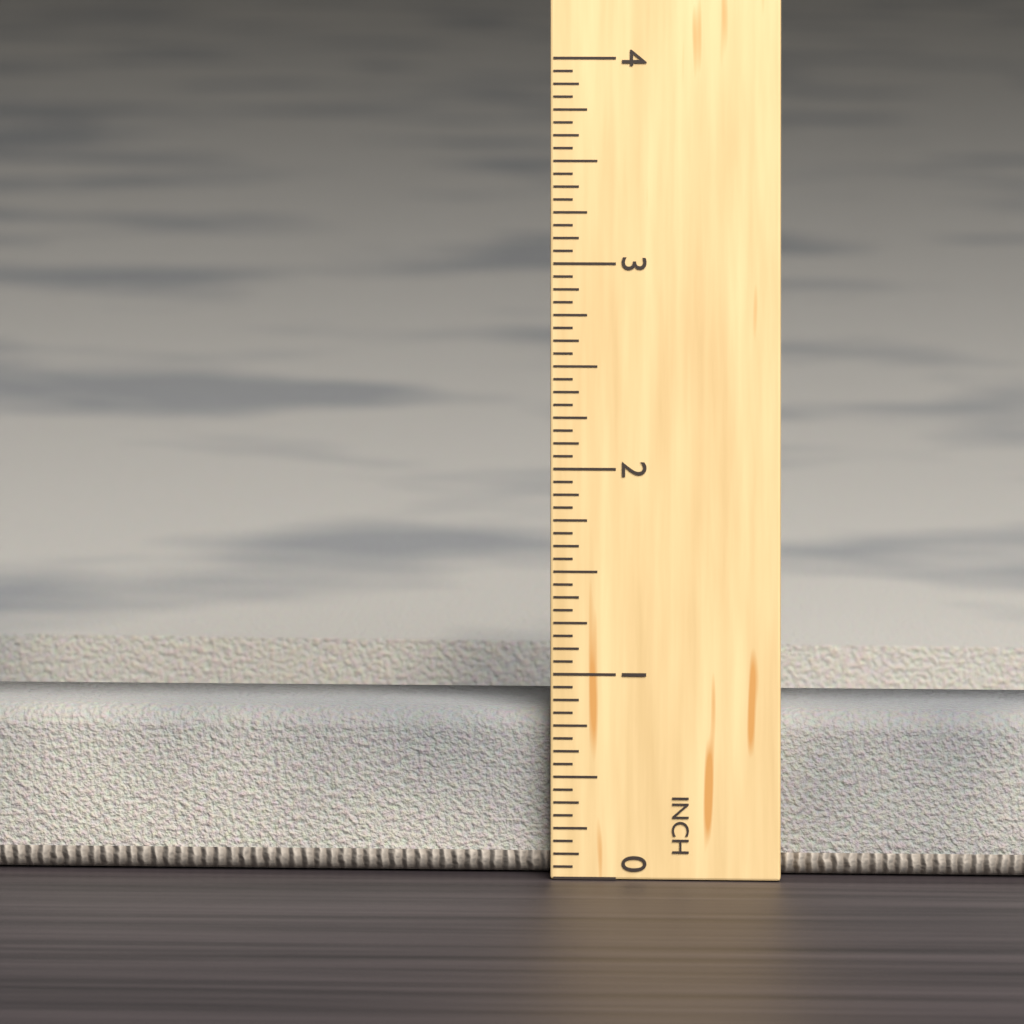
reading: 0.8125 in
